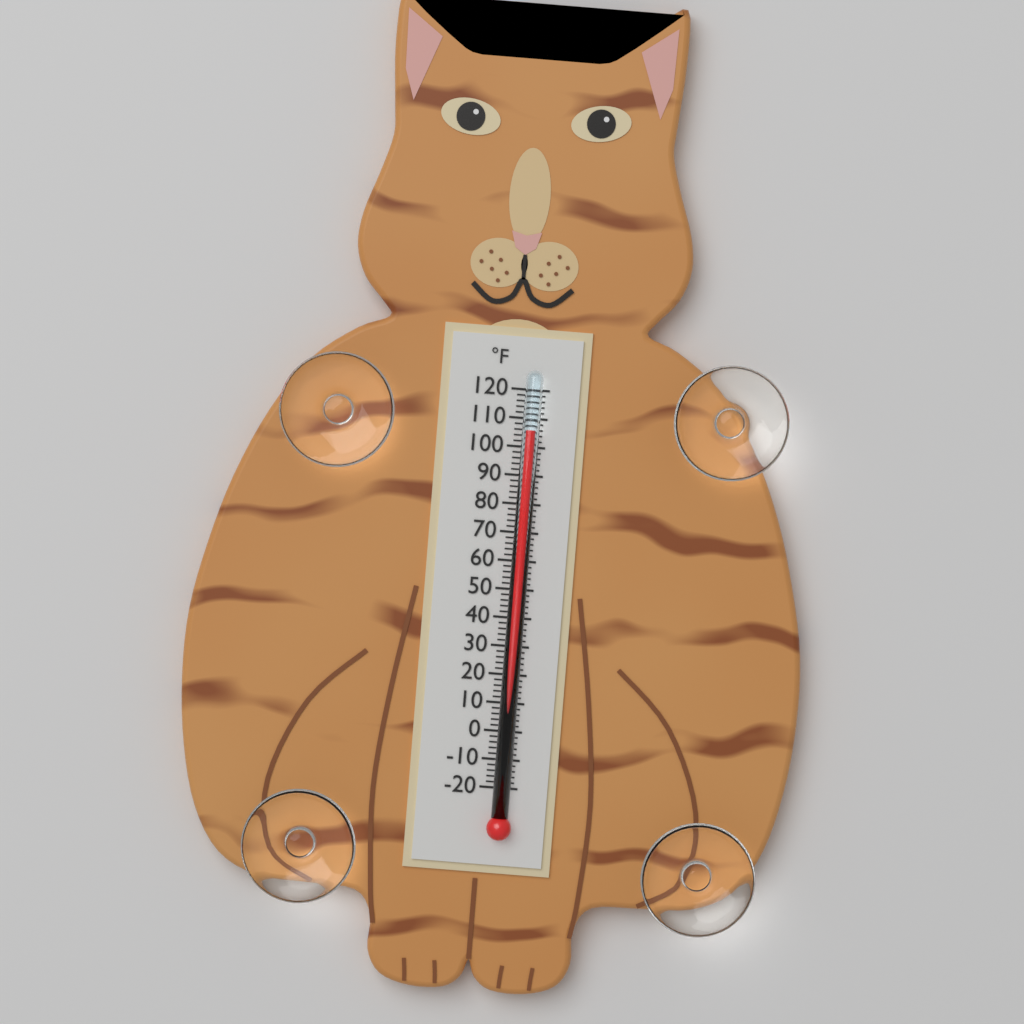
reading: 106 °F
